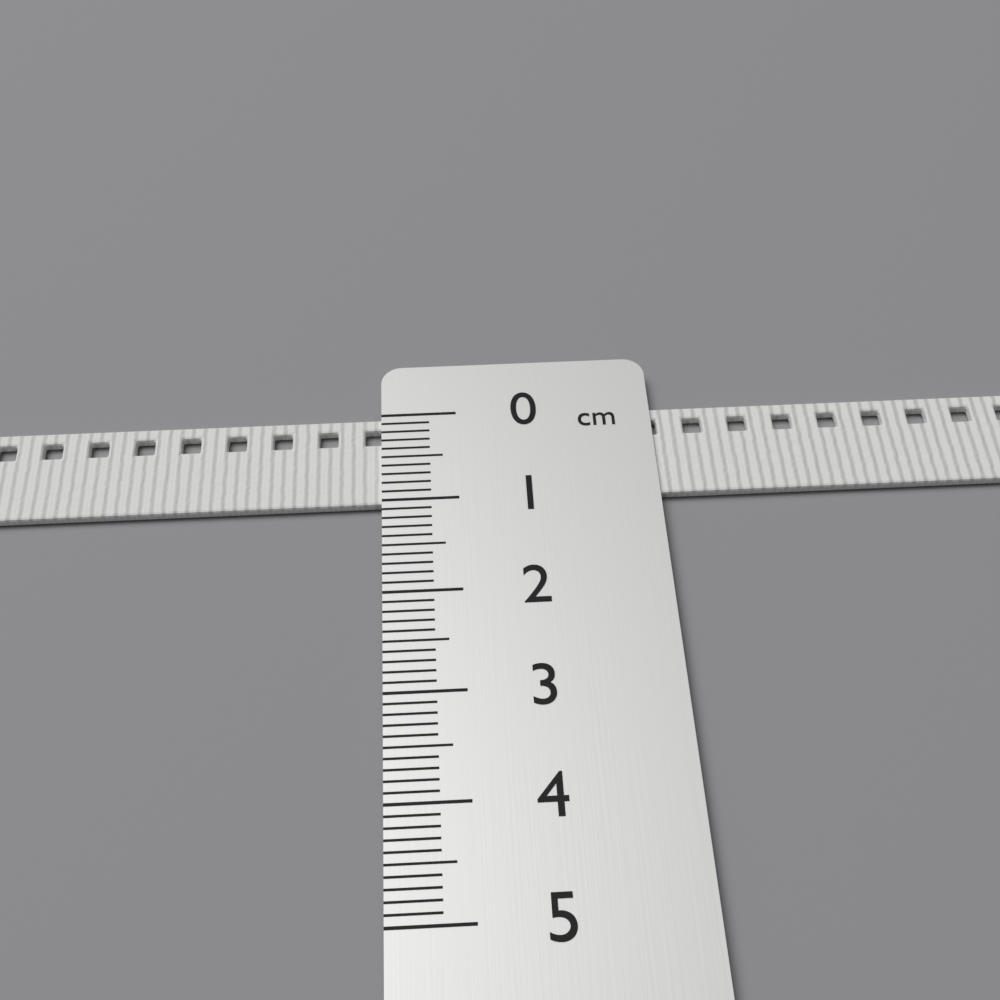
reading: 1.0 cm
